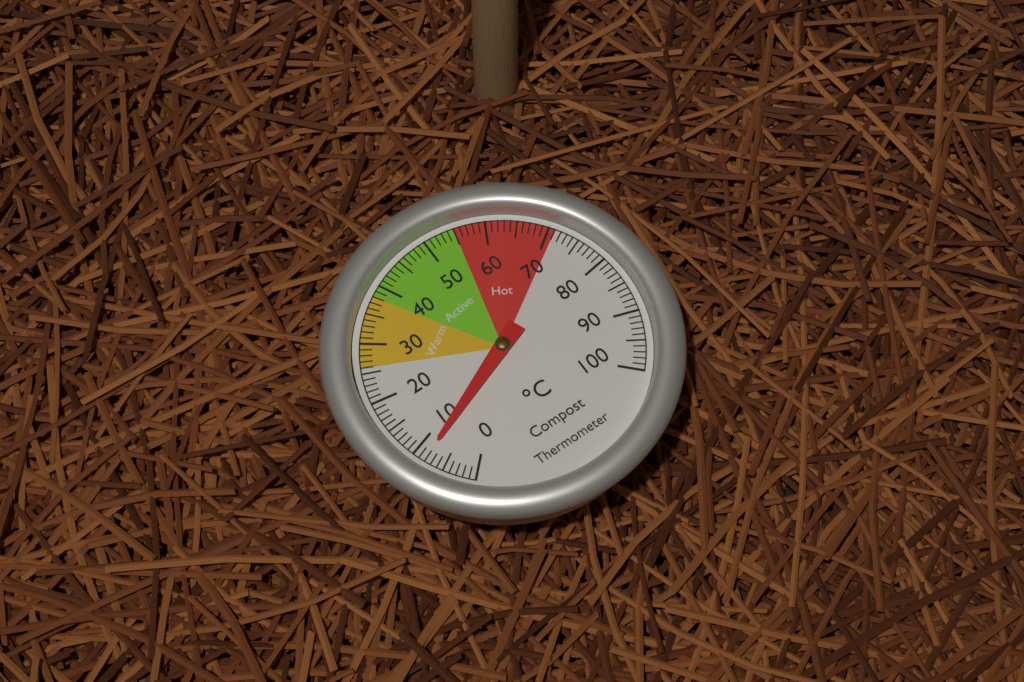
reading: 8 °C
